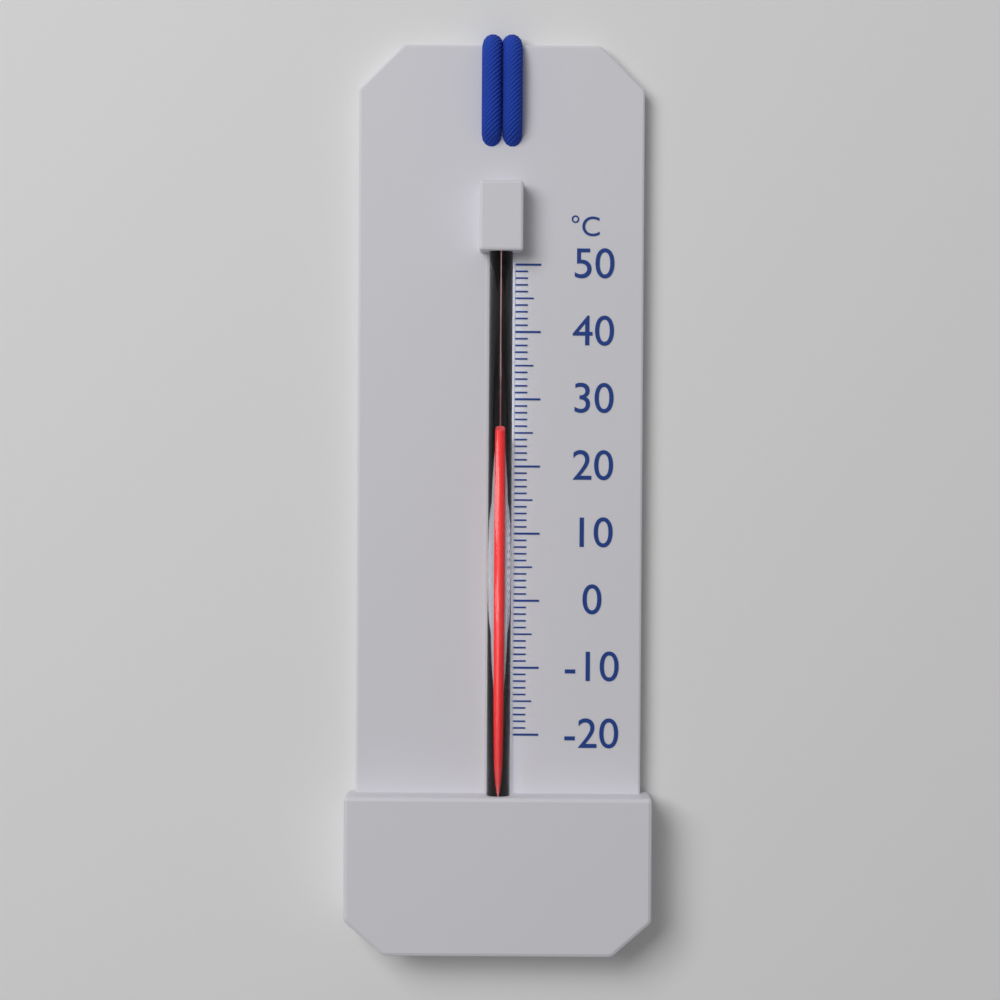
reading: 25 °C
